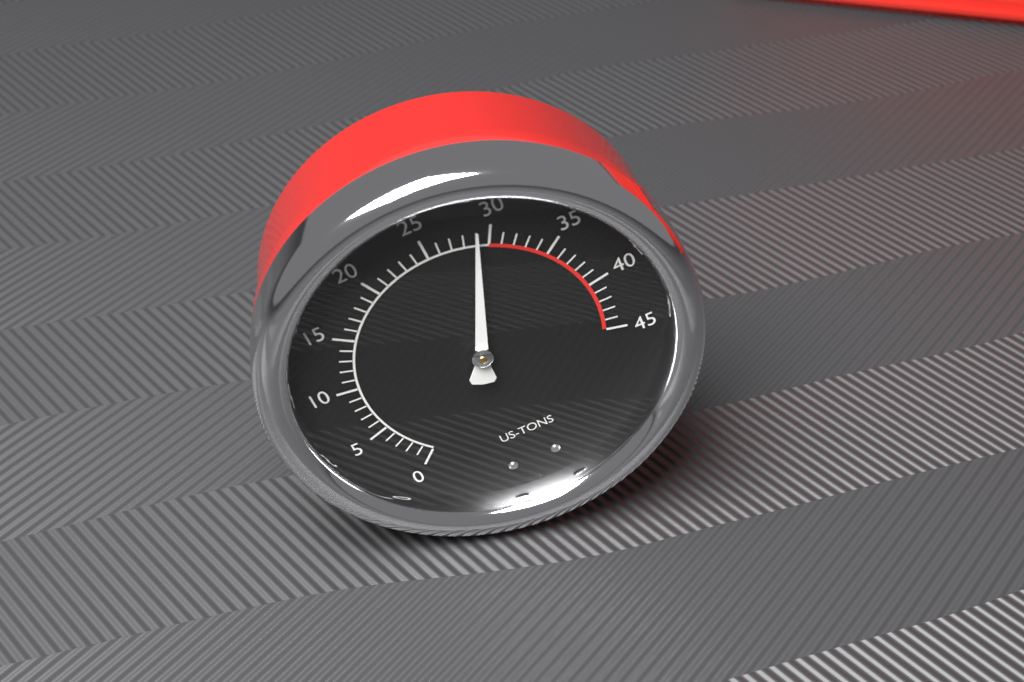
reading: 29 US tons
